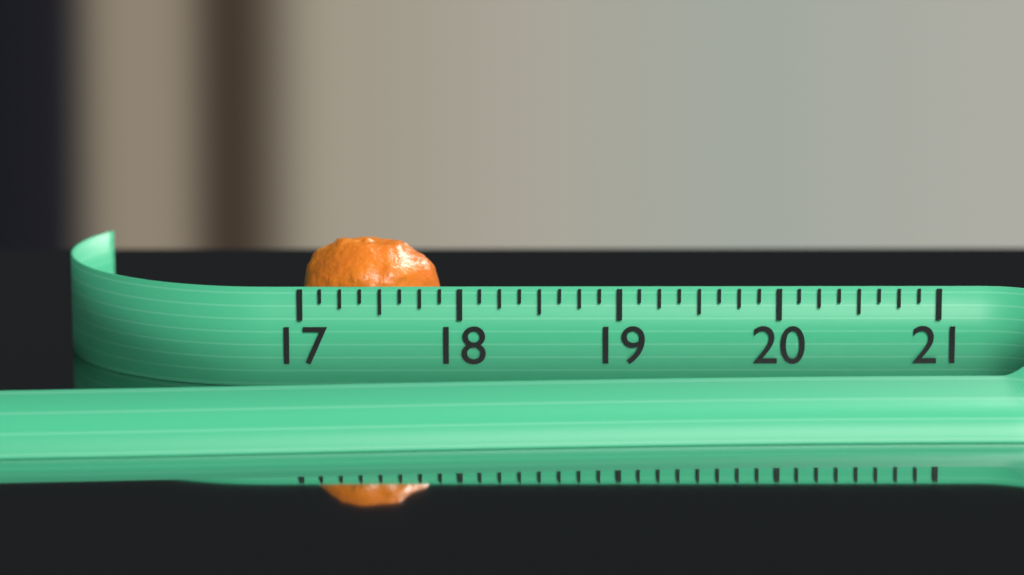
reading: 17.875 (no unit)
